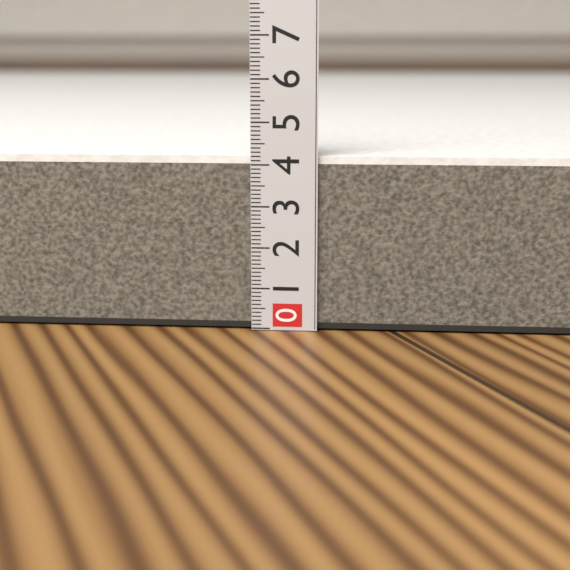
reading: 4.2 (no unit)
